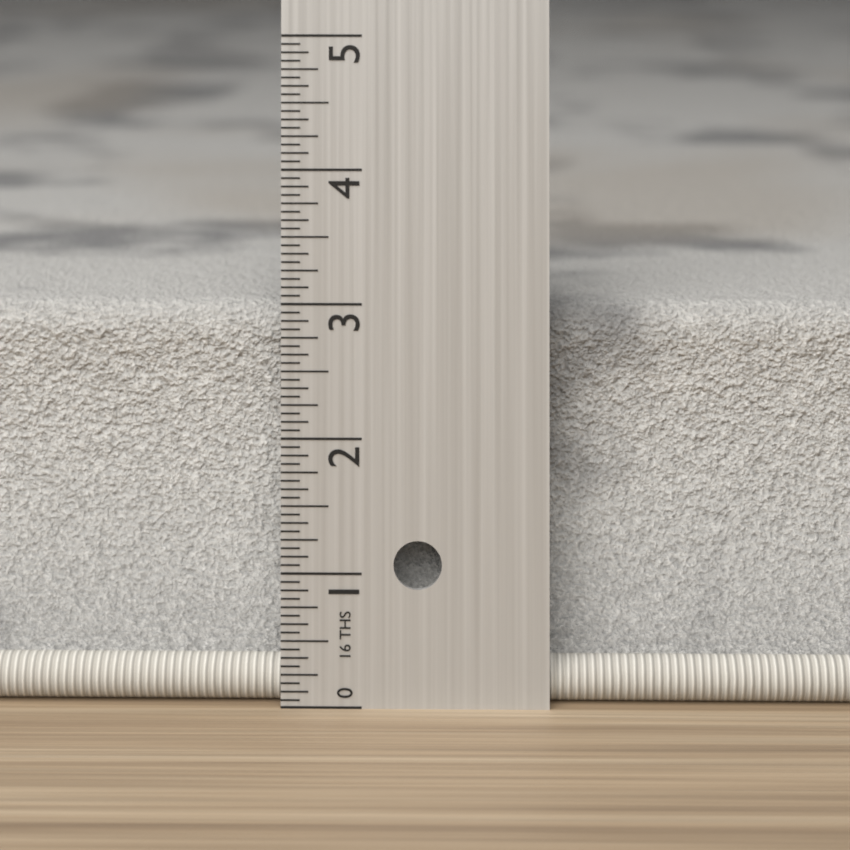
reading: 2.9375 in
